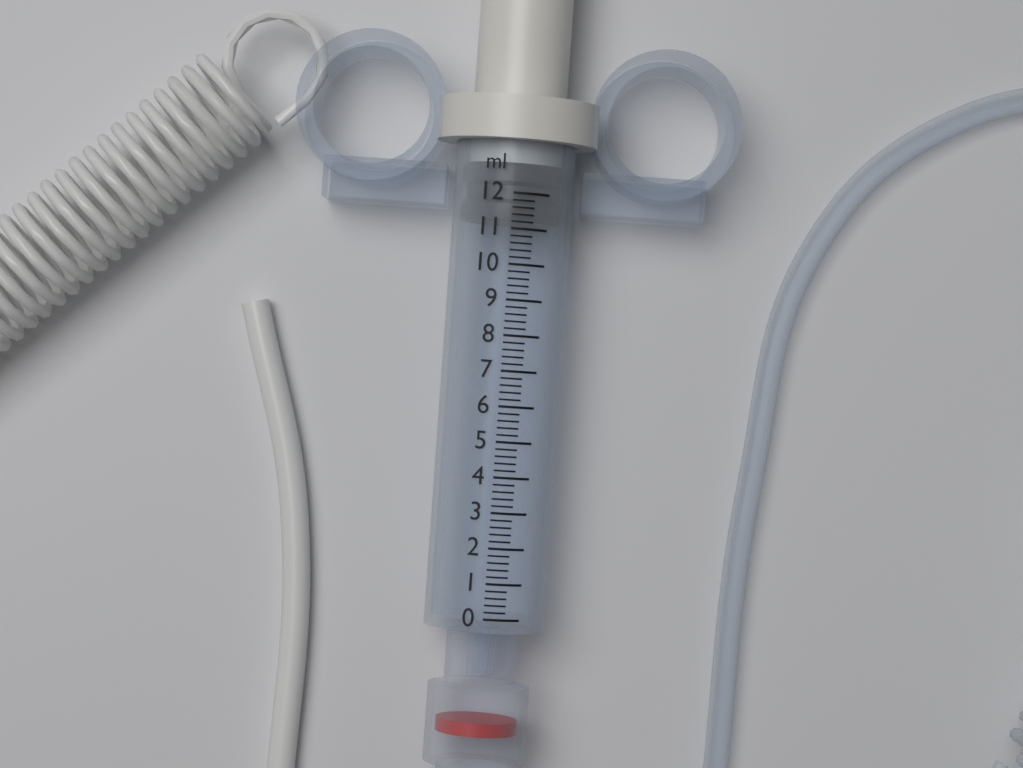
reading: 11.2 ml
